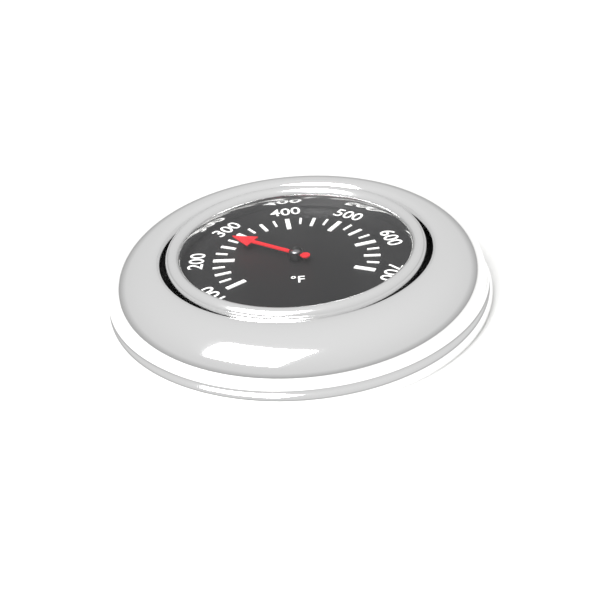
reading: 275 °F
